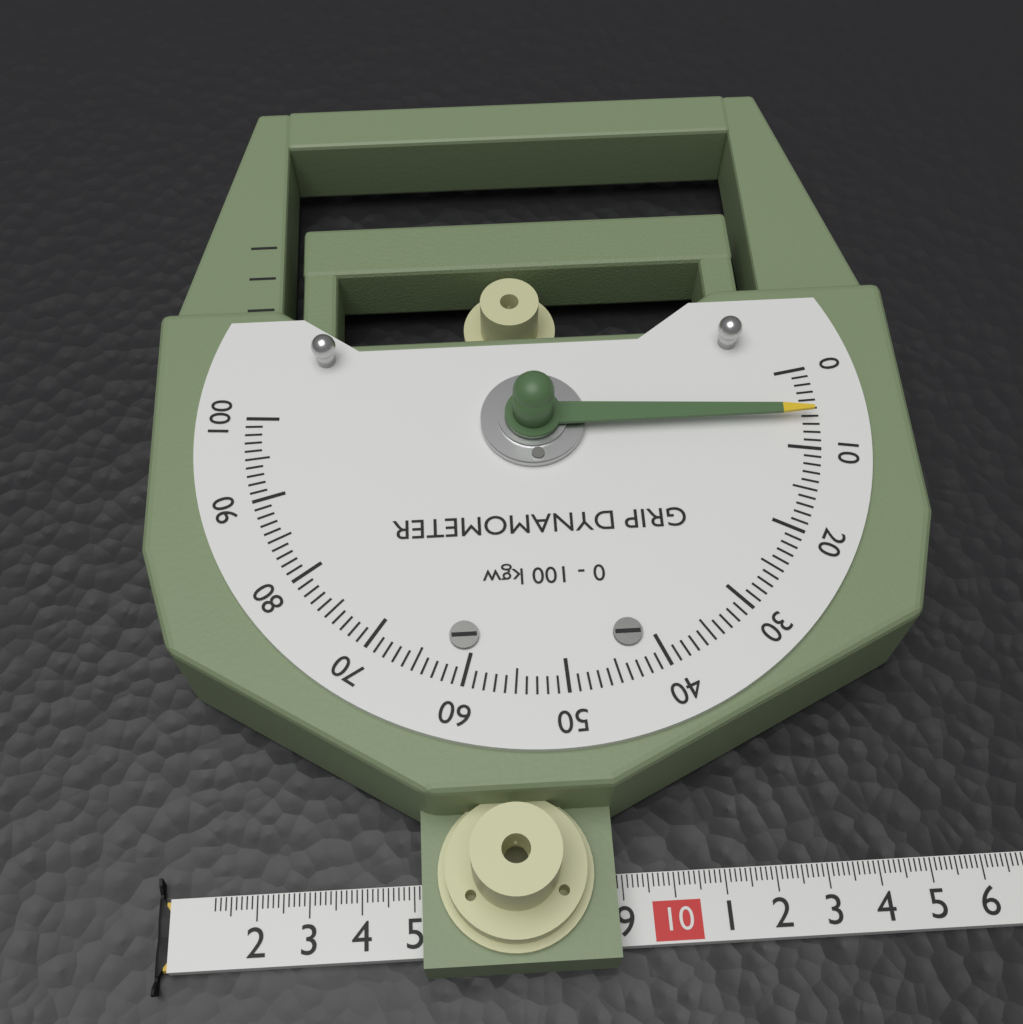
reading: 6 kgw
